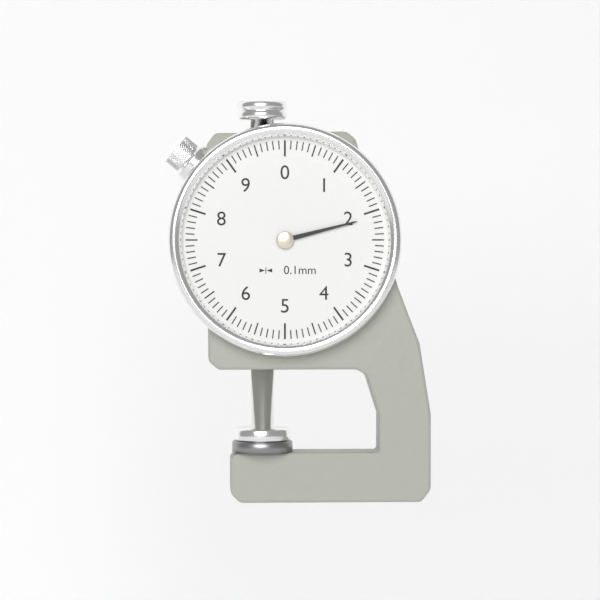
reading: 2.1 mm
